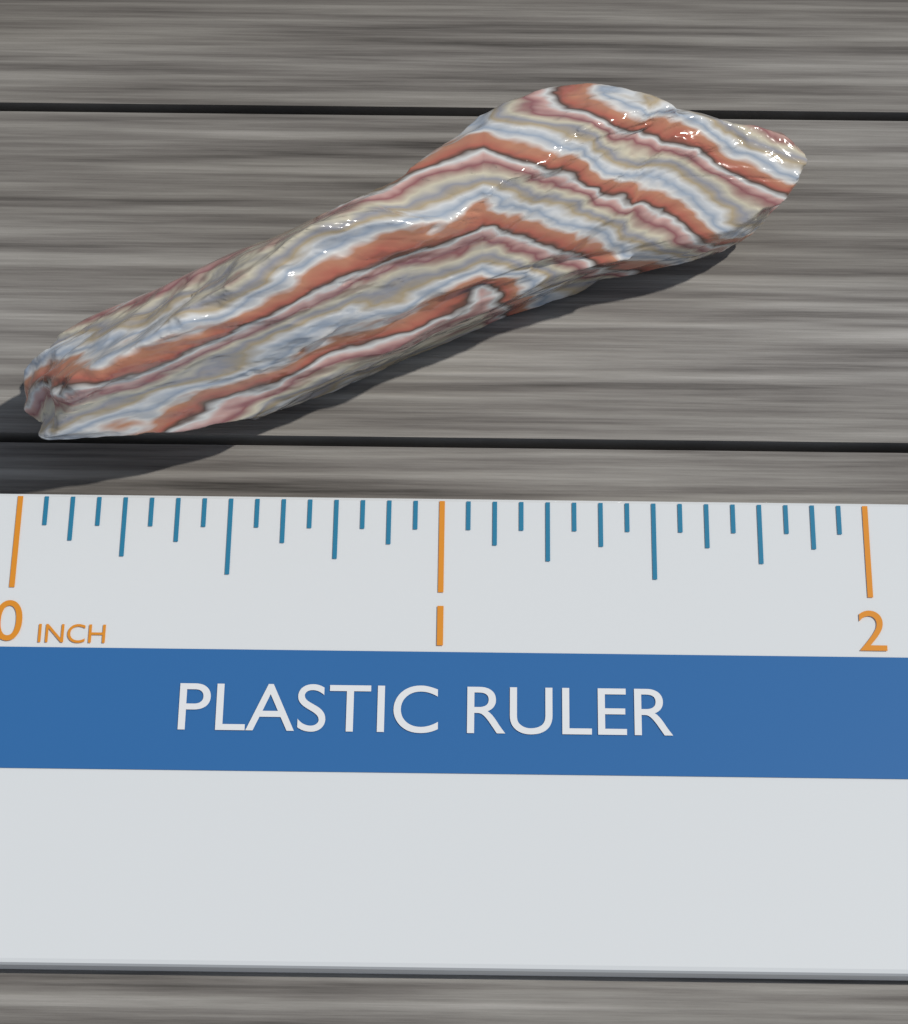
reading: 1.8750 inch
